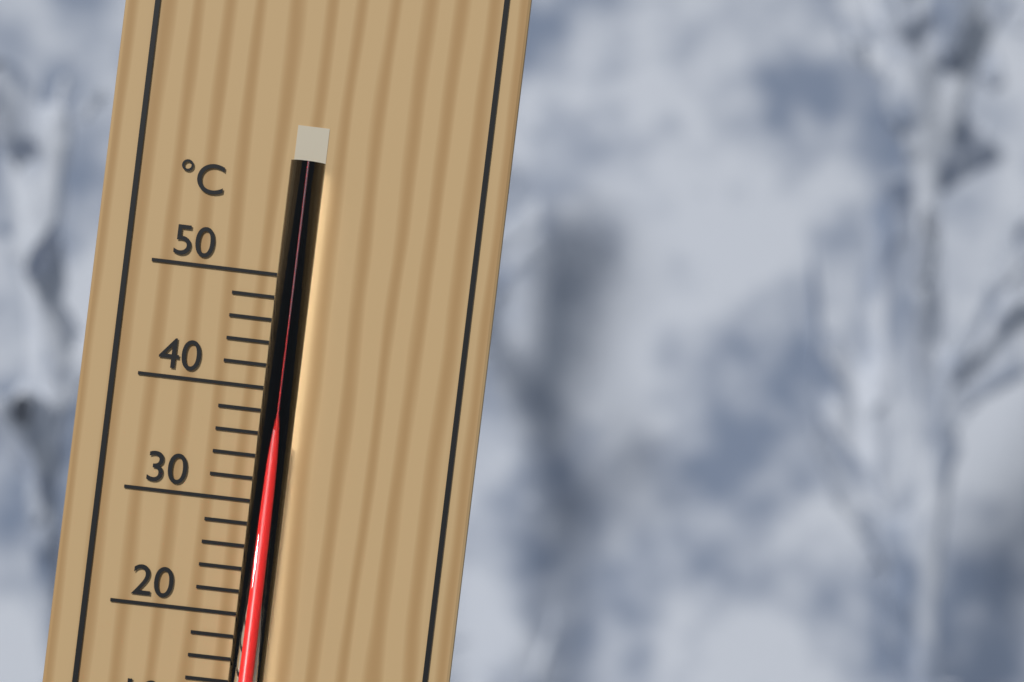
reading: 36 °C
